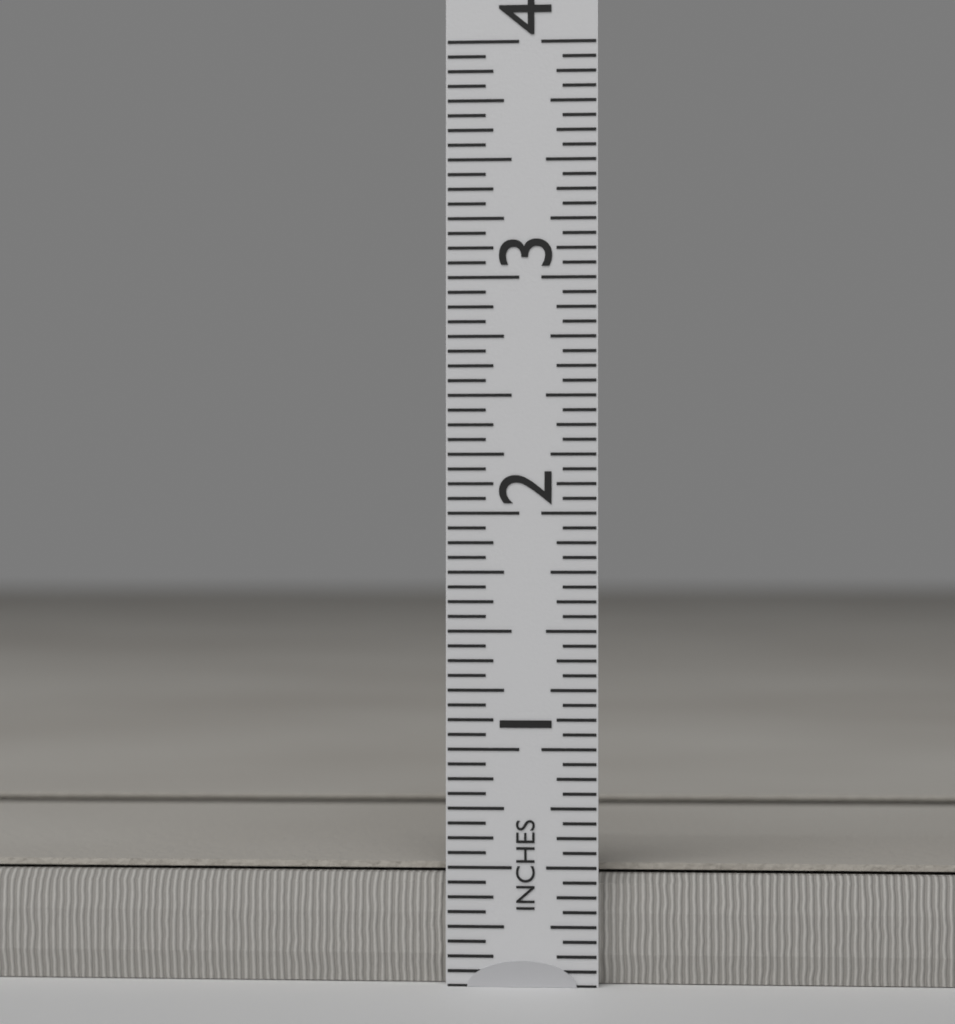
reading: 0.5000 in
